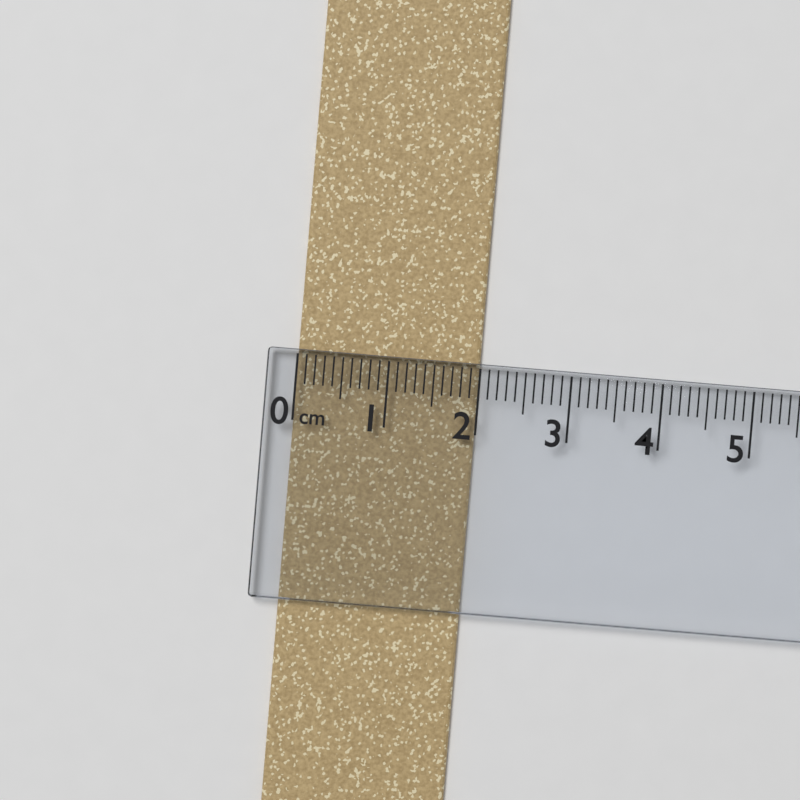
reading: 2.0 cm
